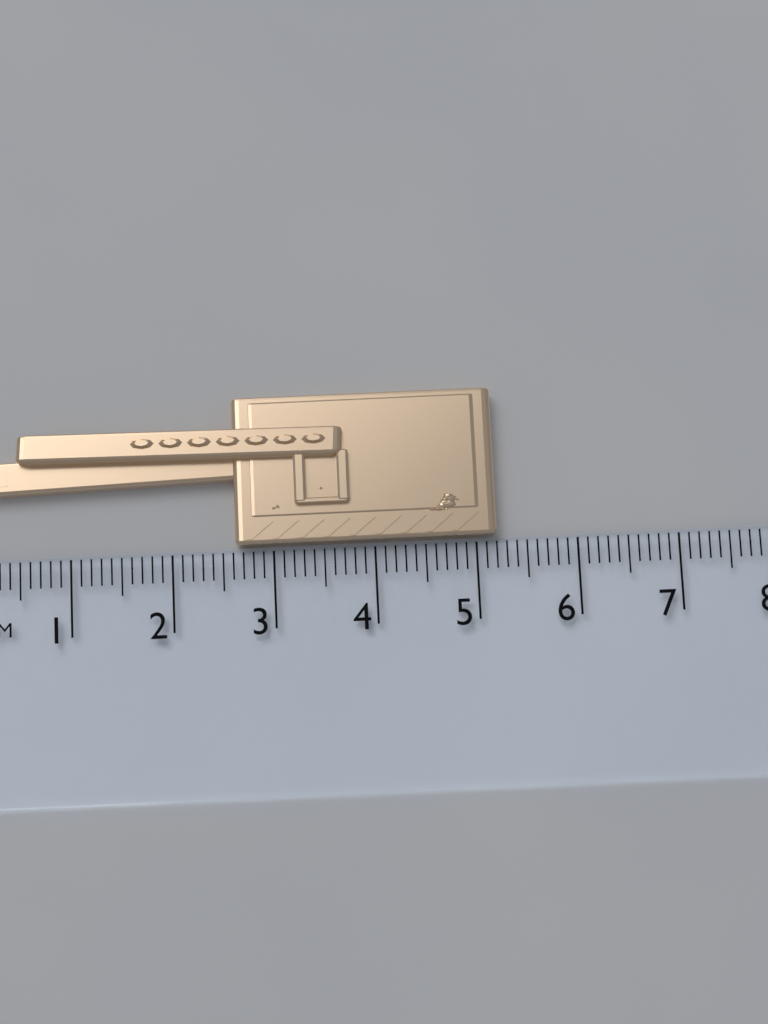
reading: 5.2 cm
